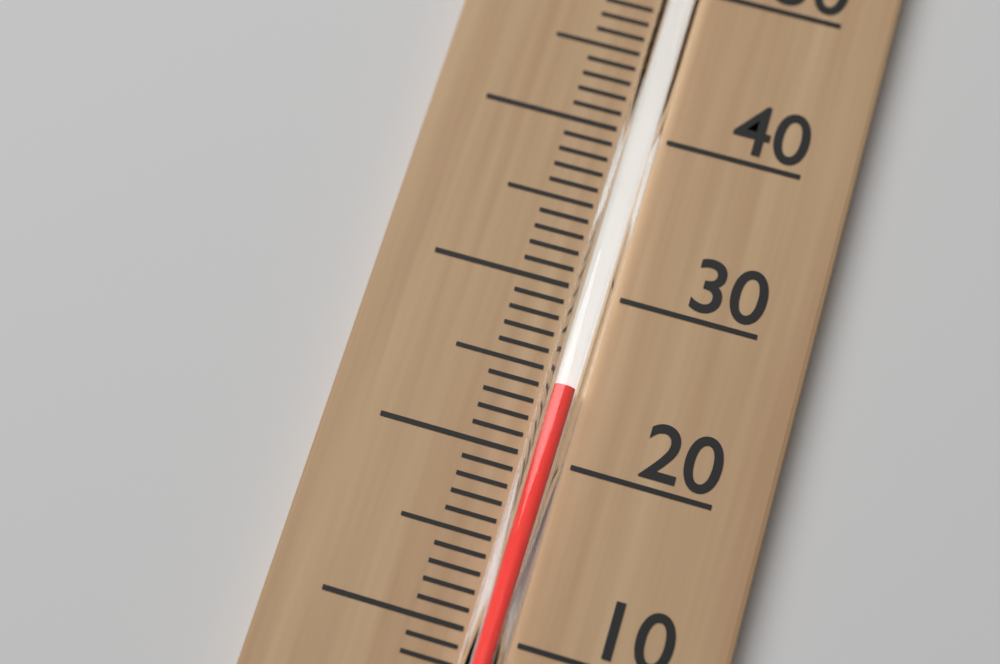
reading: 24 °C
